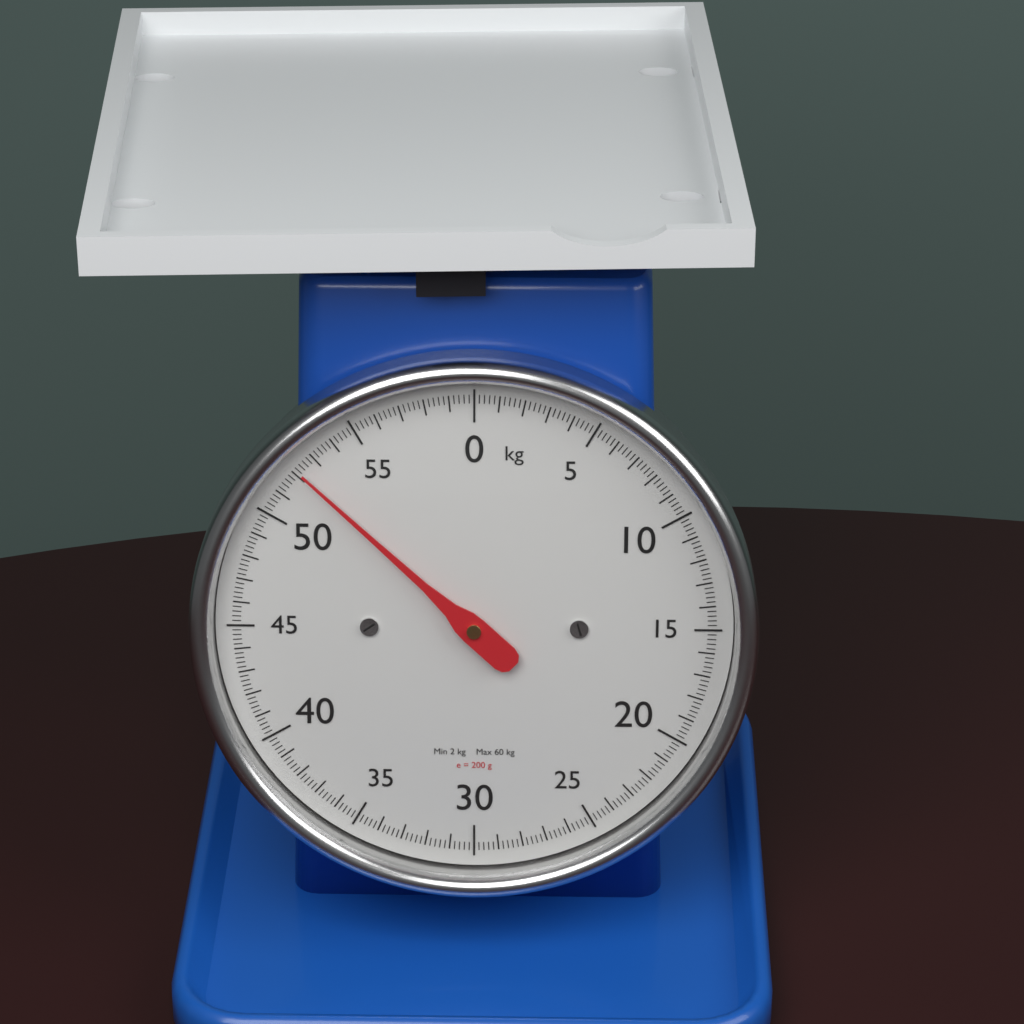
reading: 52.2 kg
